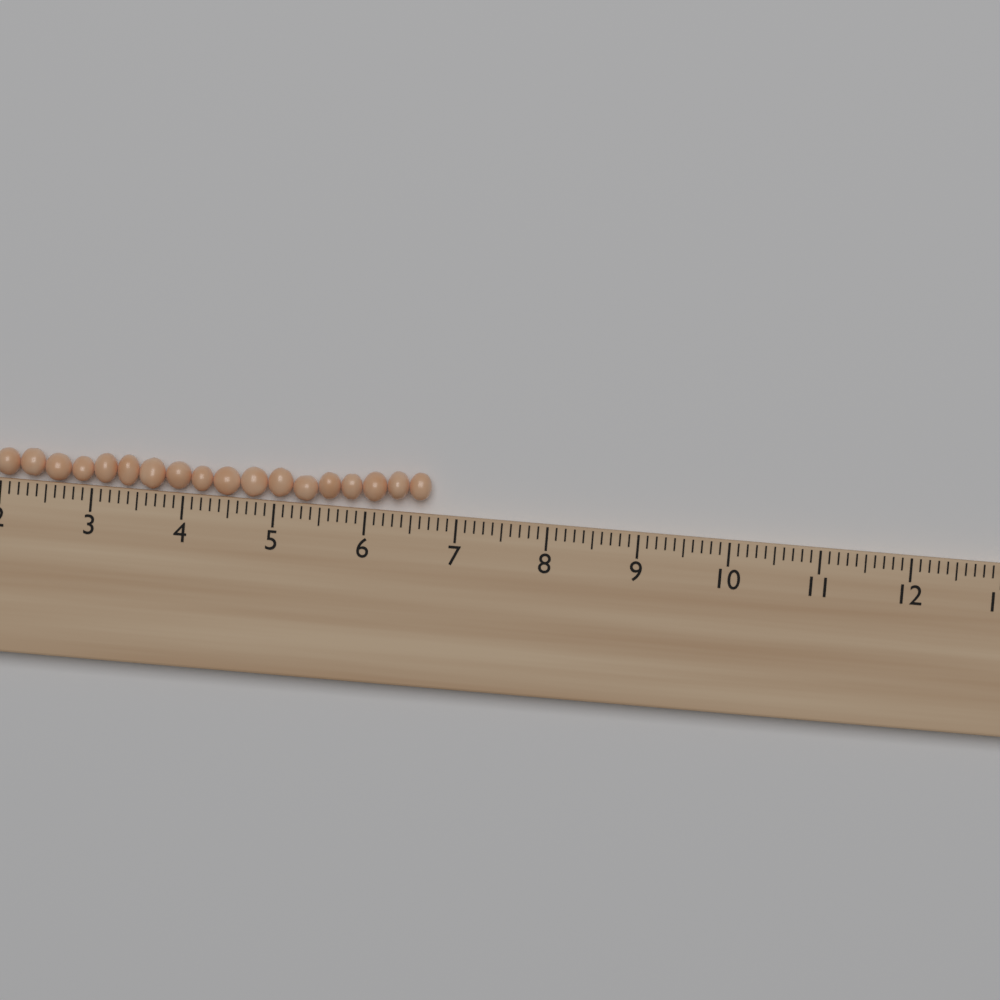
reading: 6.7 cm
